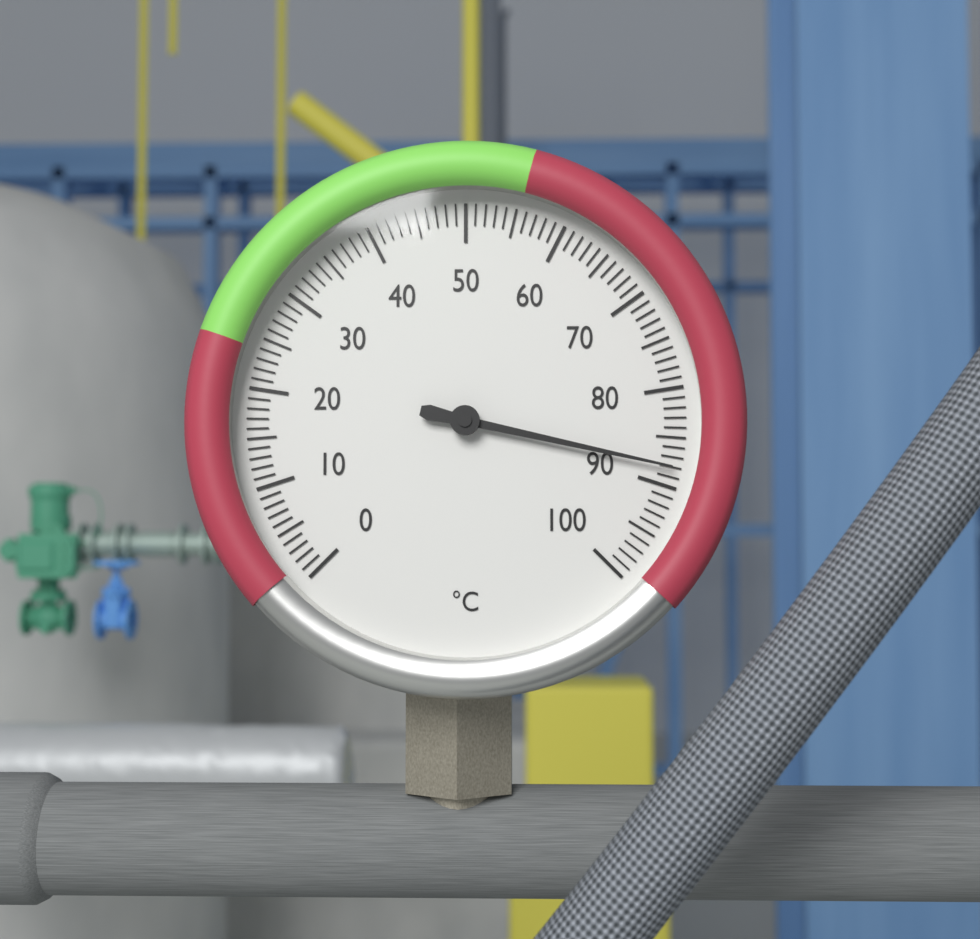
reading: 88 °C
